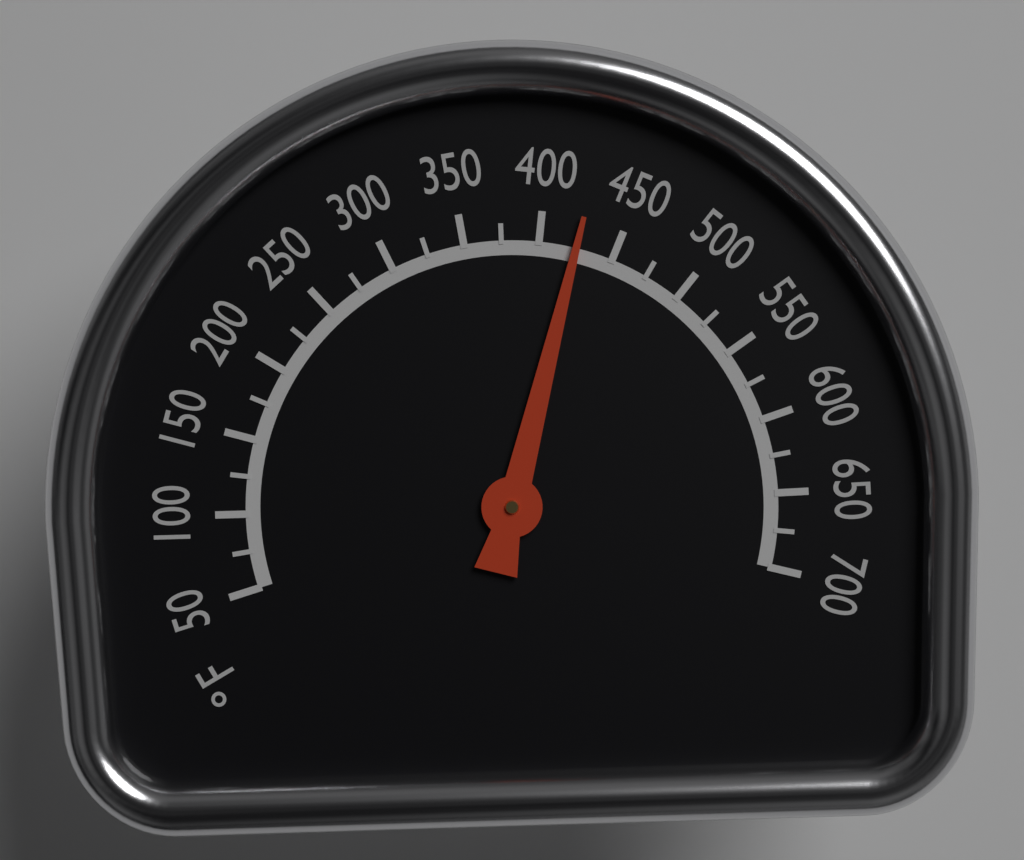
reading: 425 °F
